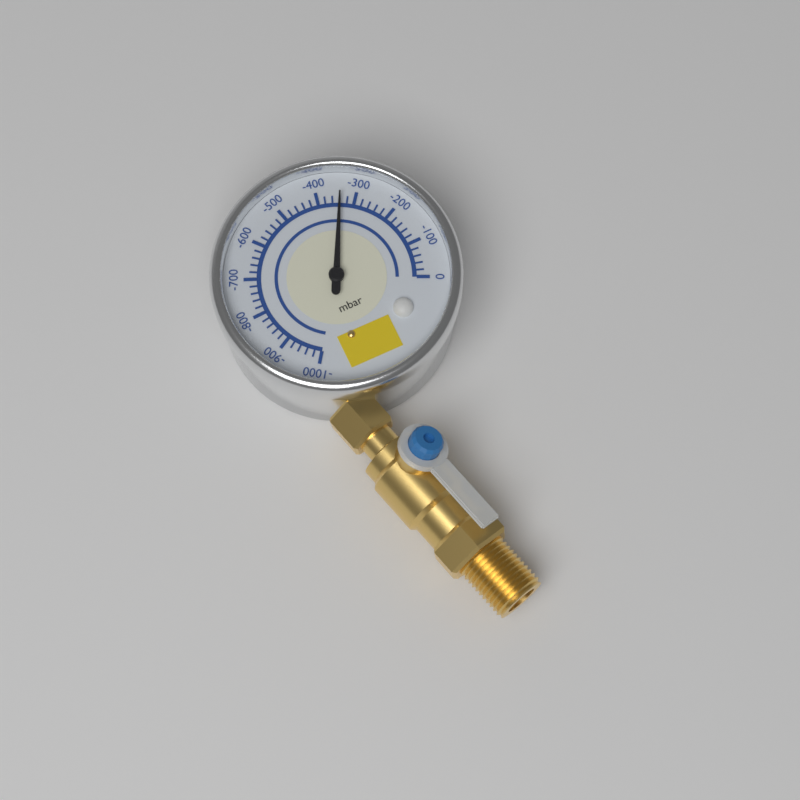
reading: -340 mbar
